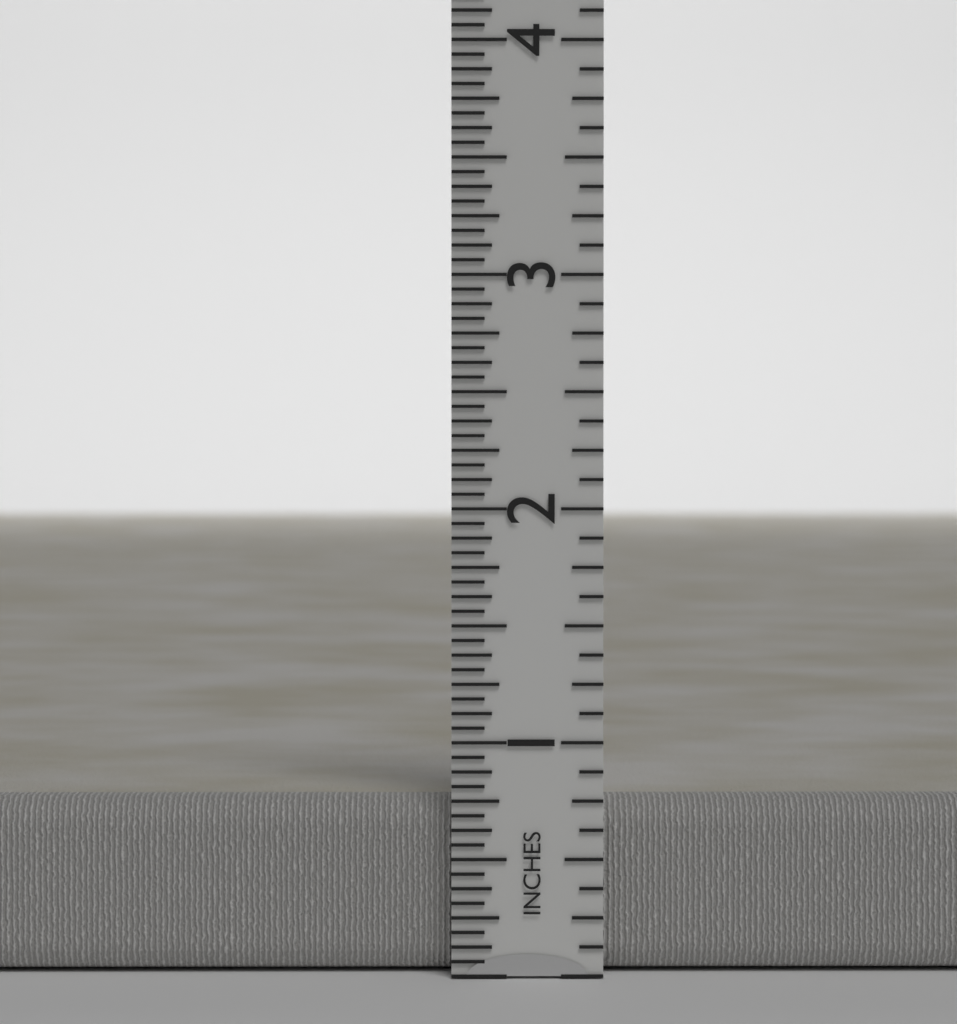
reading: 0.7500 in
